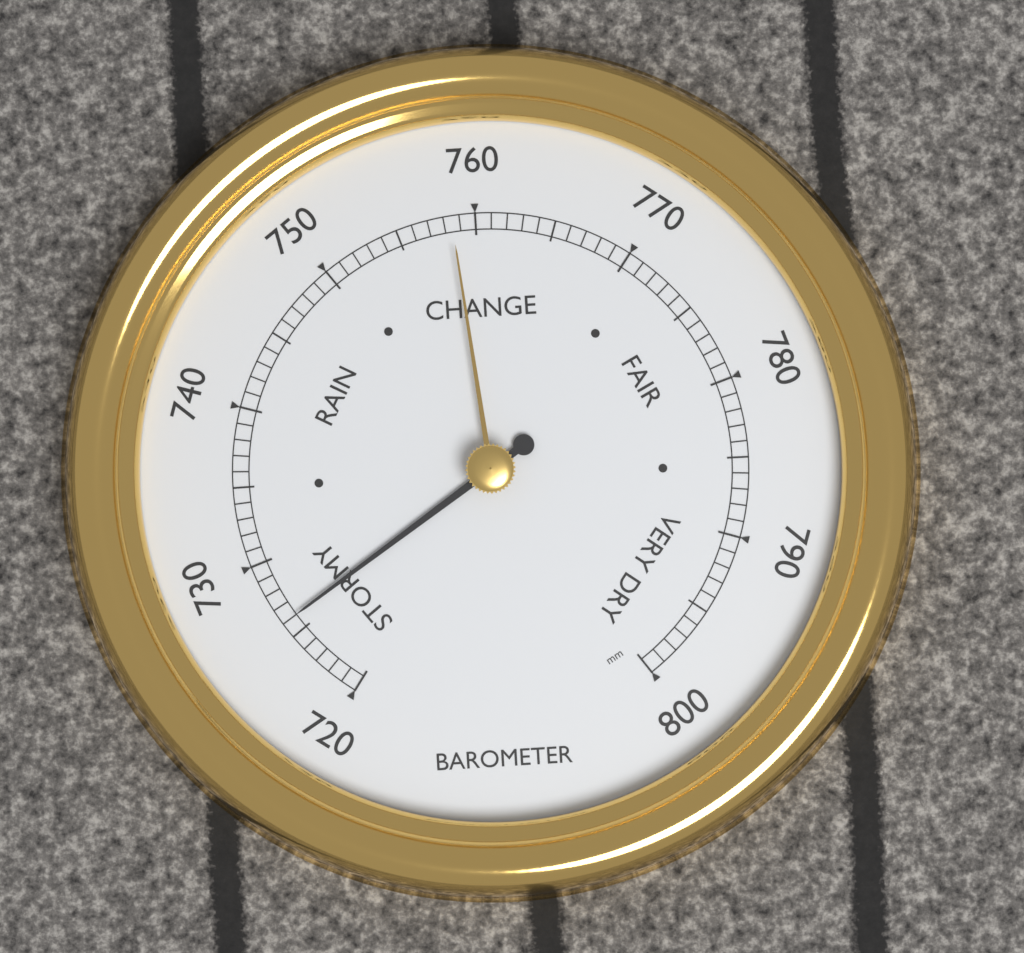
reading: 726 mm
